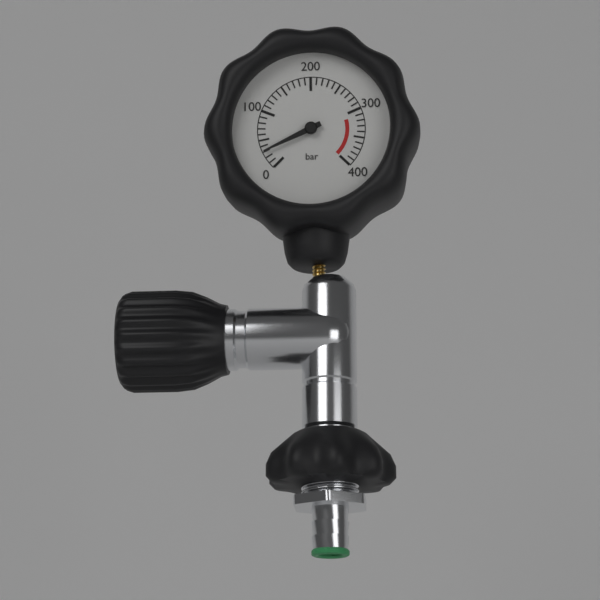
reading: 30 bar
